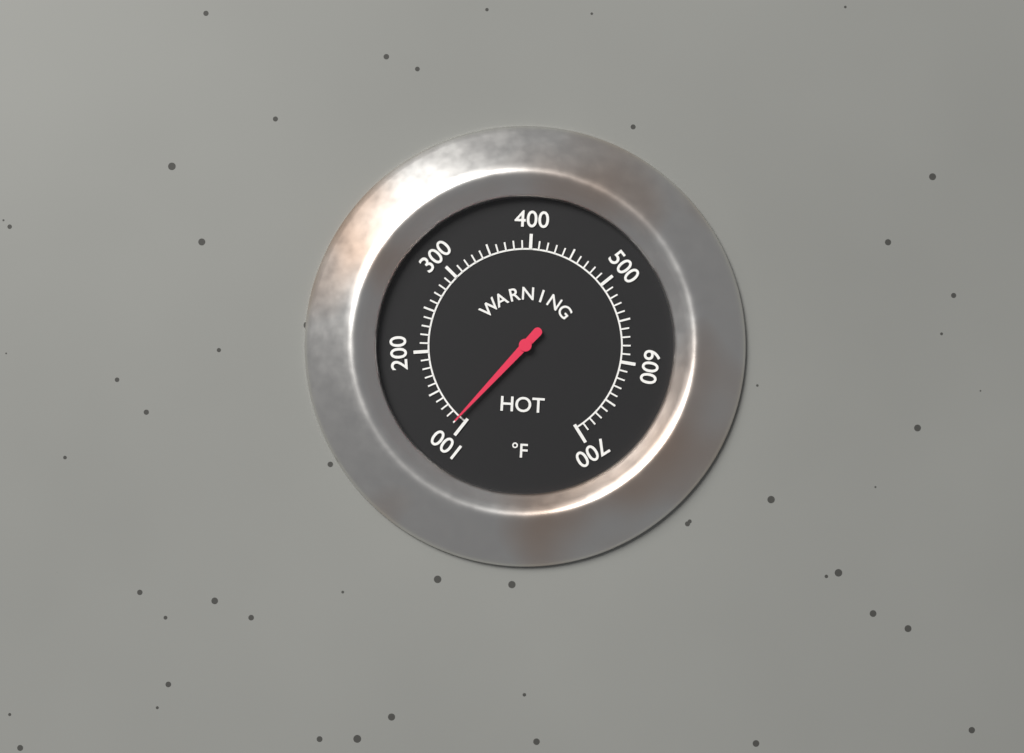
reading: 110 °F
